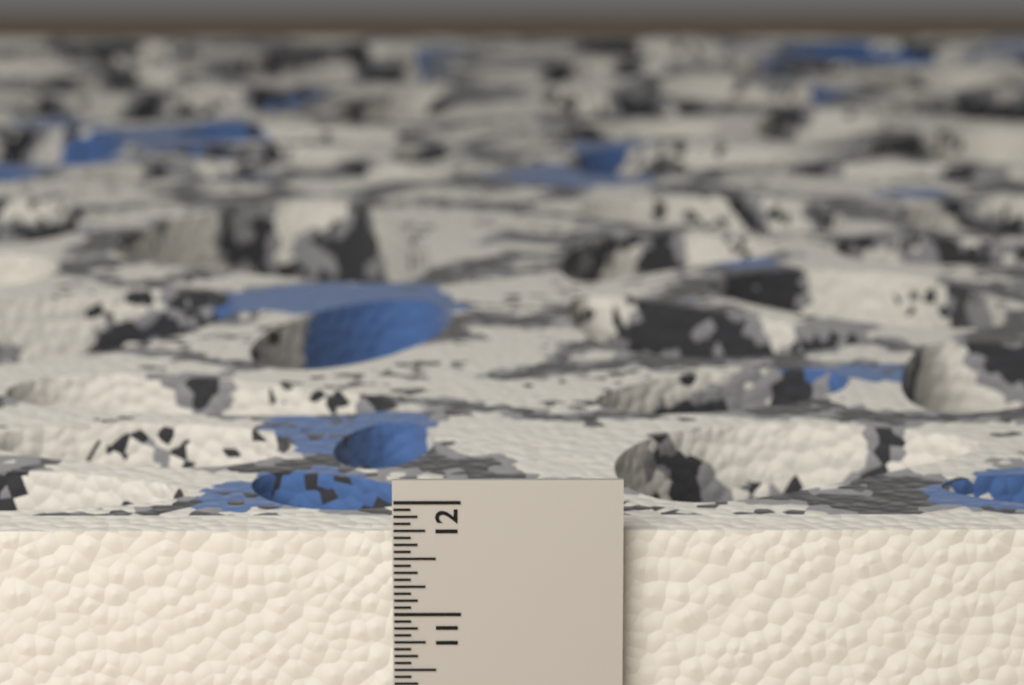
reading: 11.6875 in
